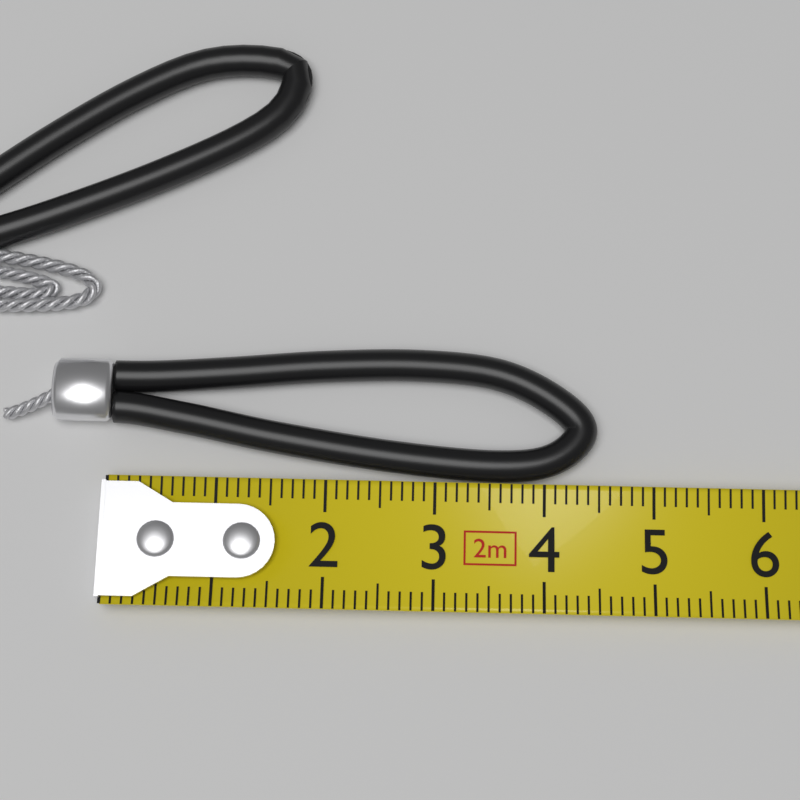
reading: 4.5 cm
